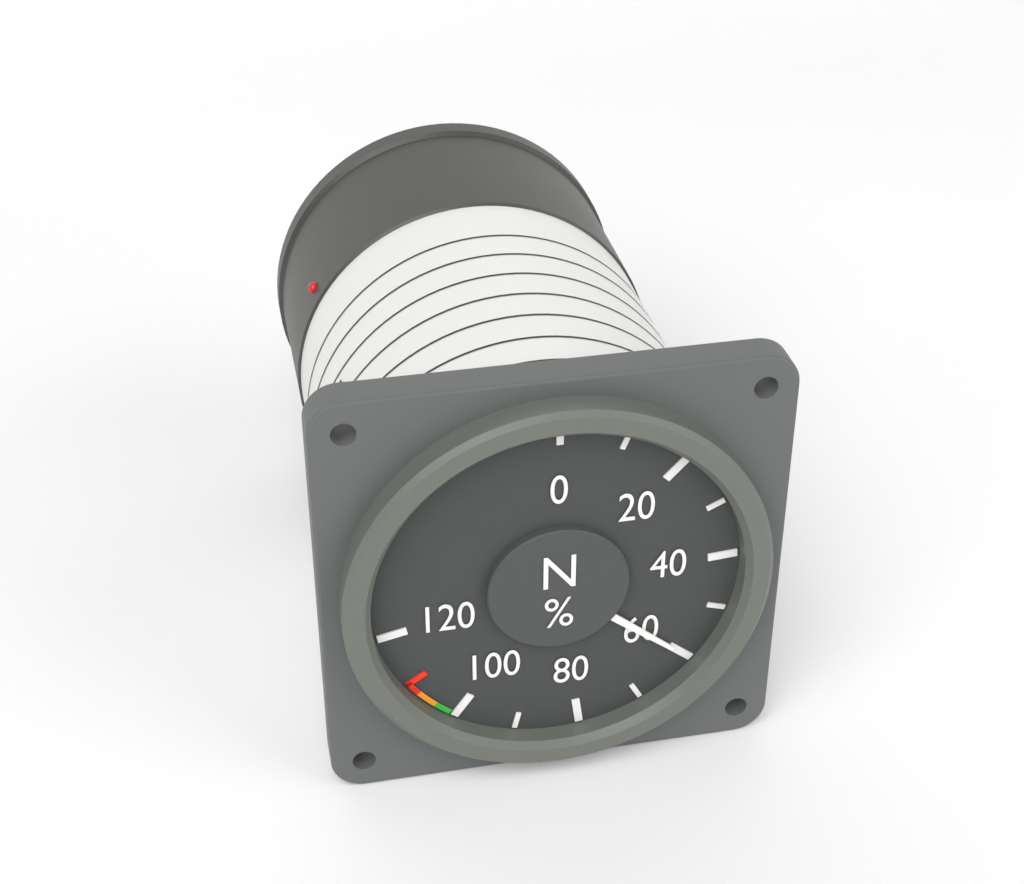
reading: 60 %
